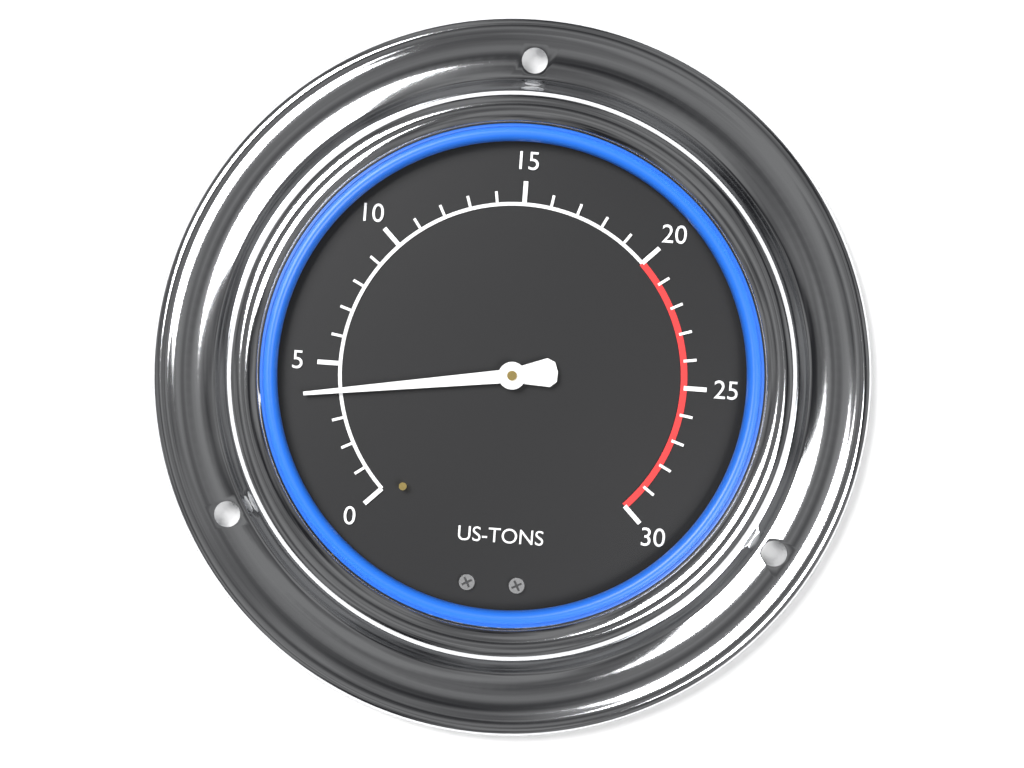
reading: 4 US-TONS
